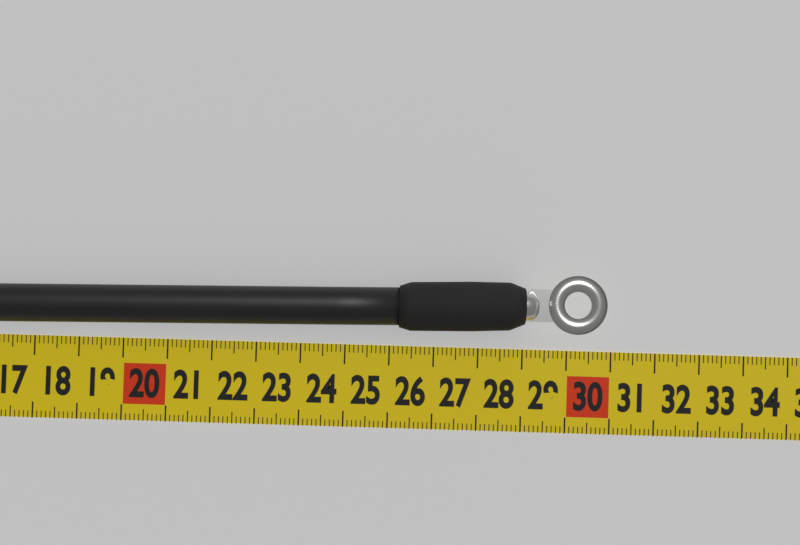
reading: 30.8 cm
